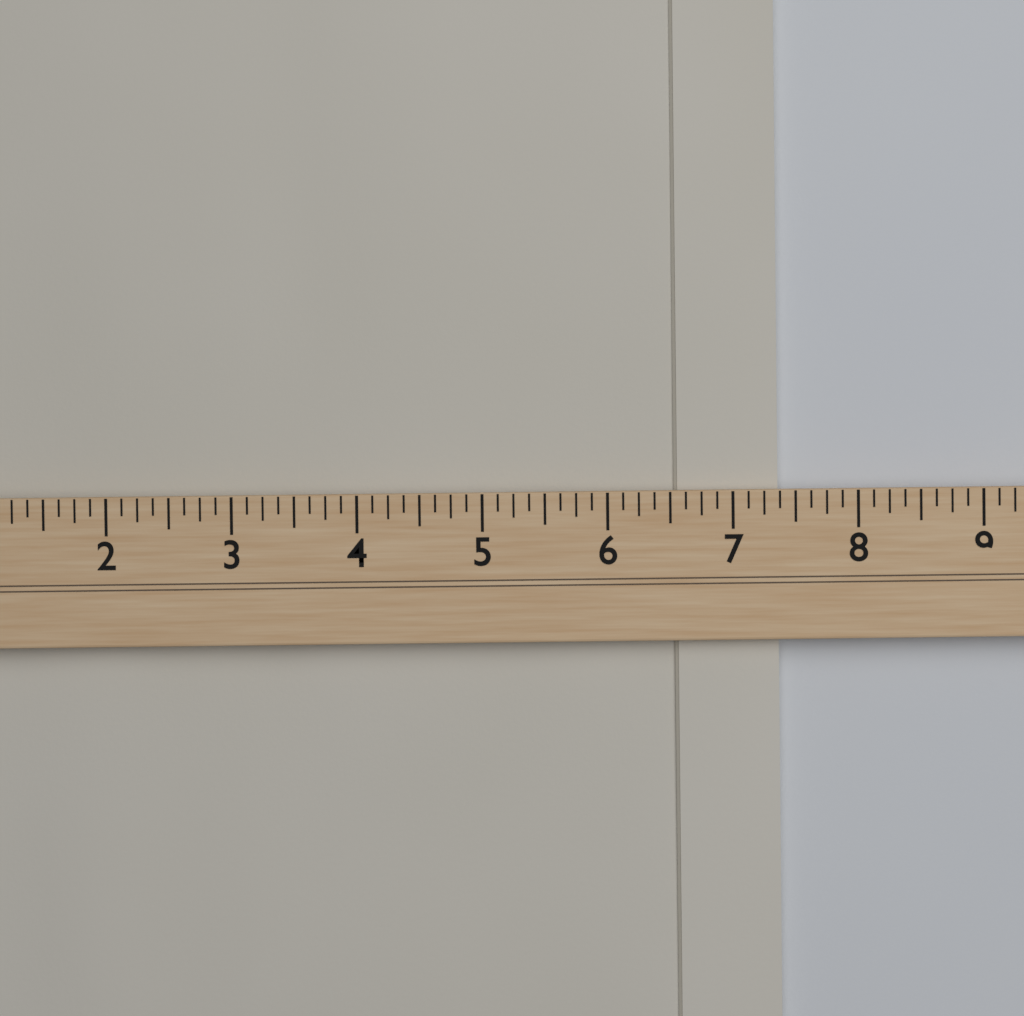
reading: 7.375 (no unit)
